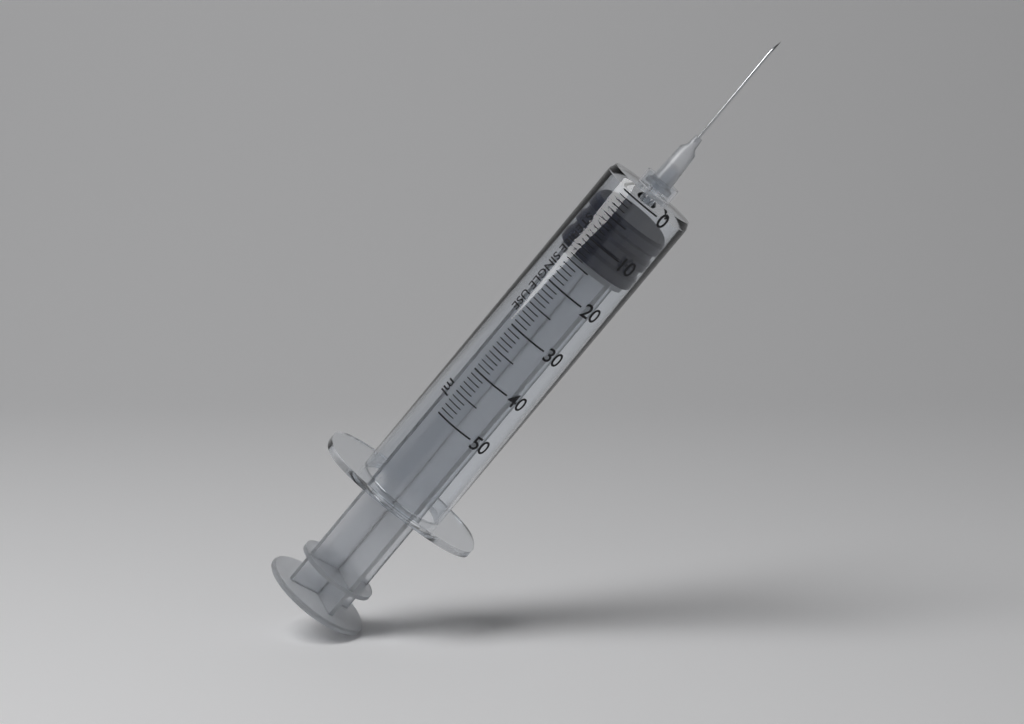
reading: 4 ml
